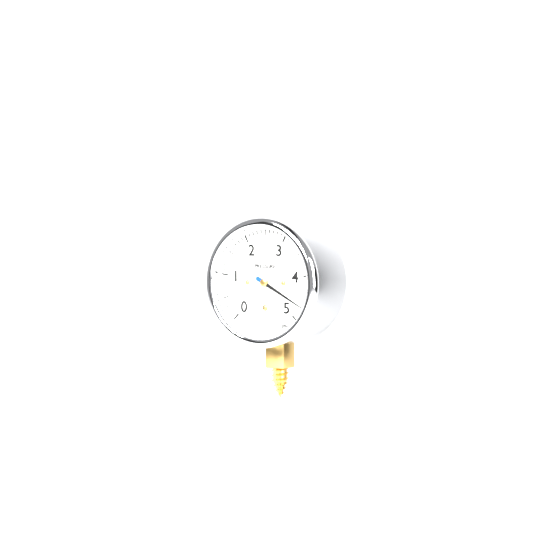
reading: 4.7 psi
